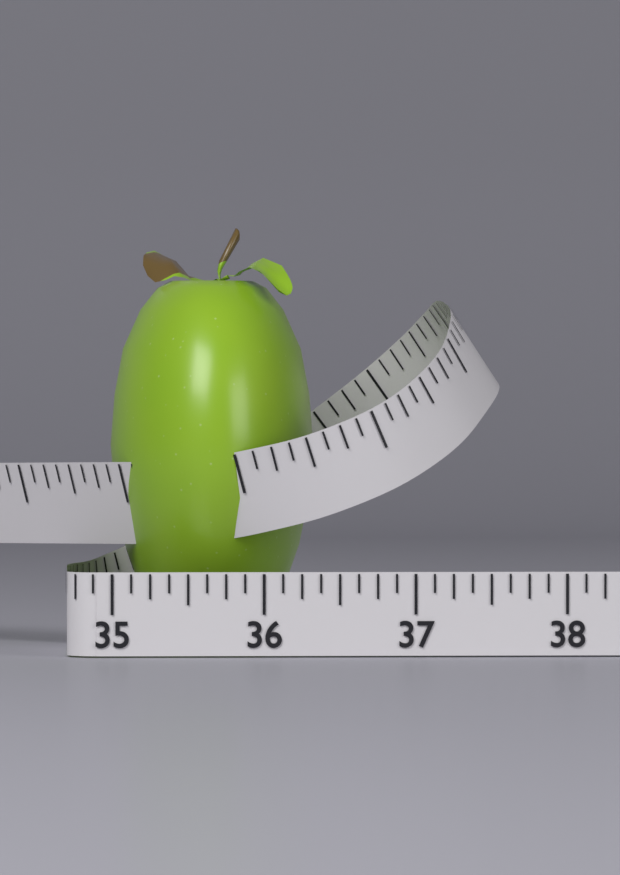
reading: 36.375 (no unit)
